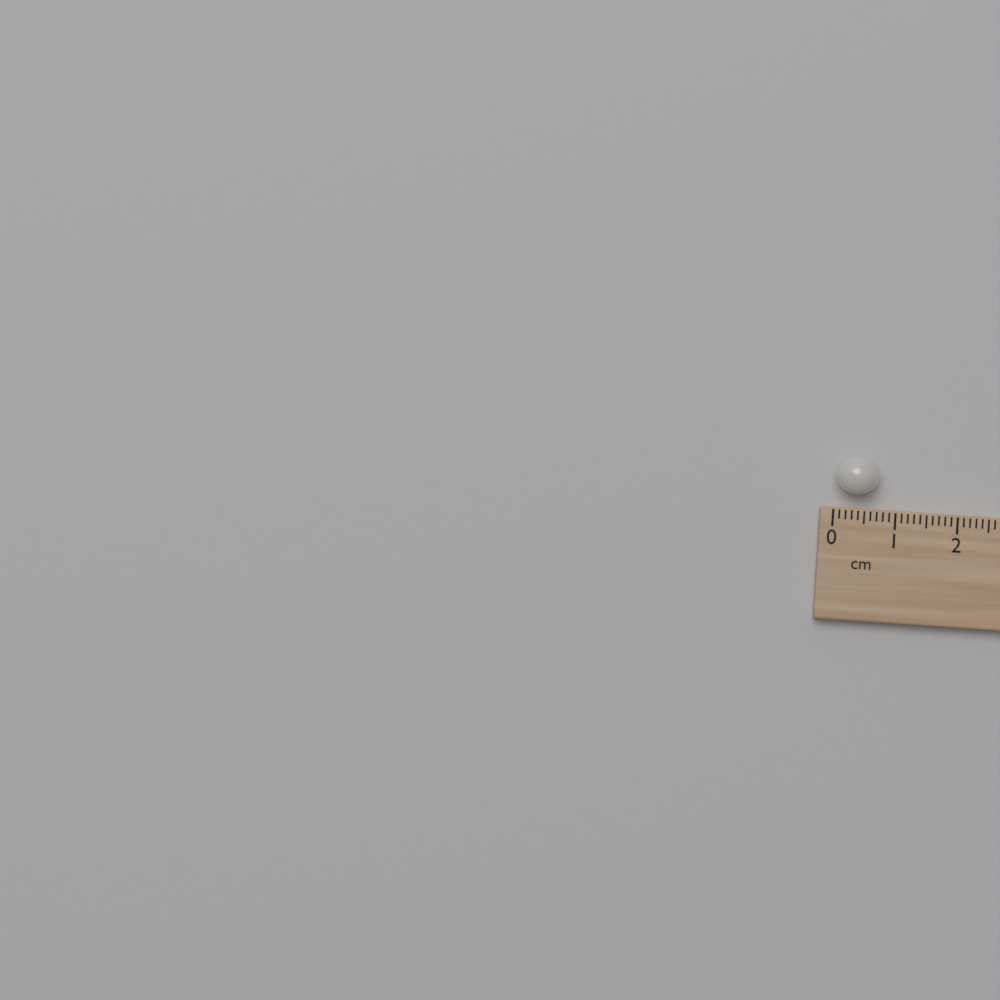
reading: 0.7 cm
